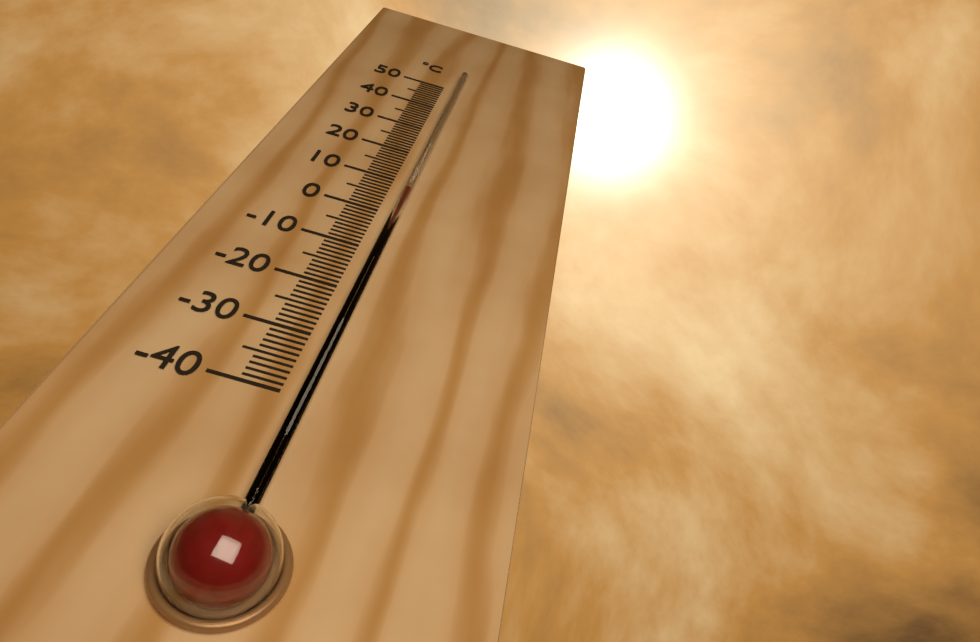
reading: 7 °C
